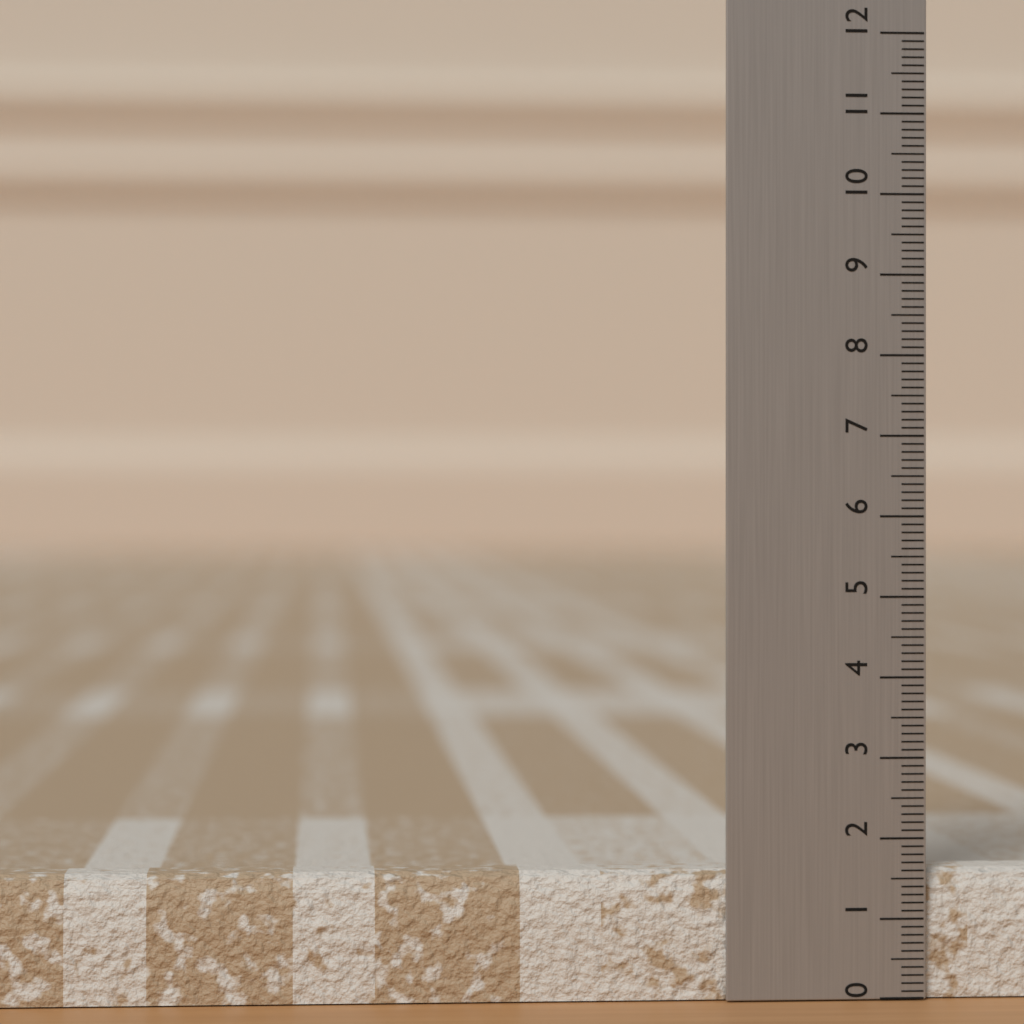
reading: 1.6 (no unit)
